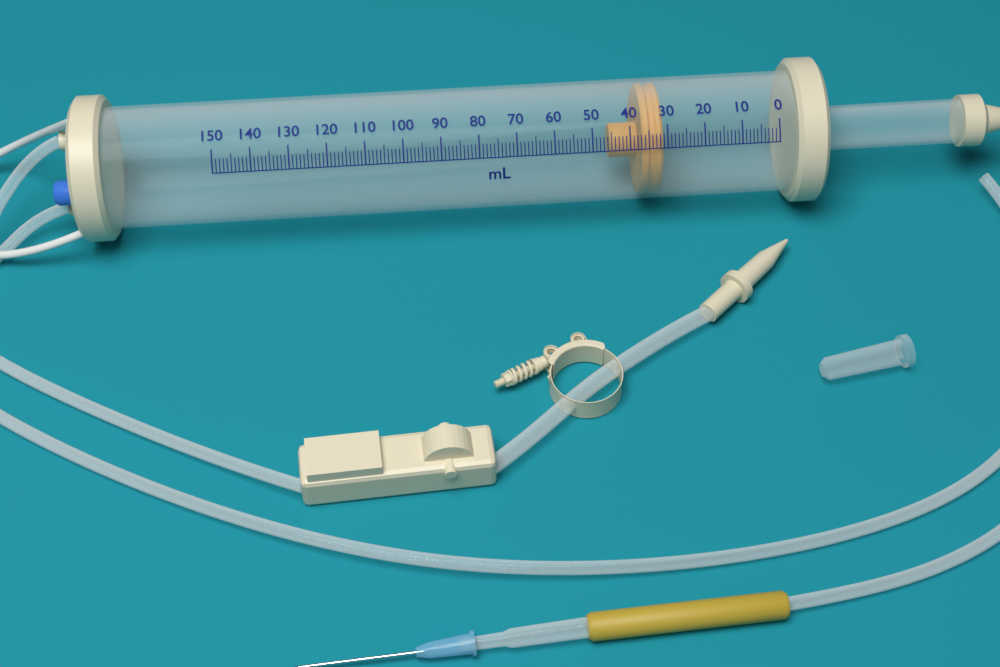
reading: 31 ml
